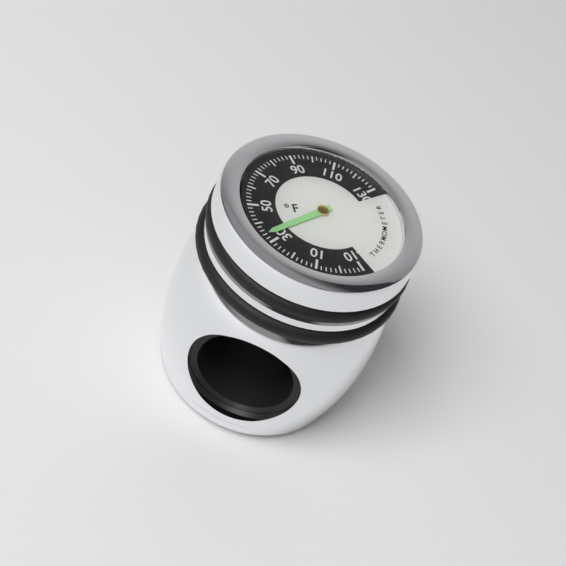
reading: 34 °F
